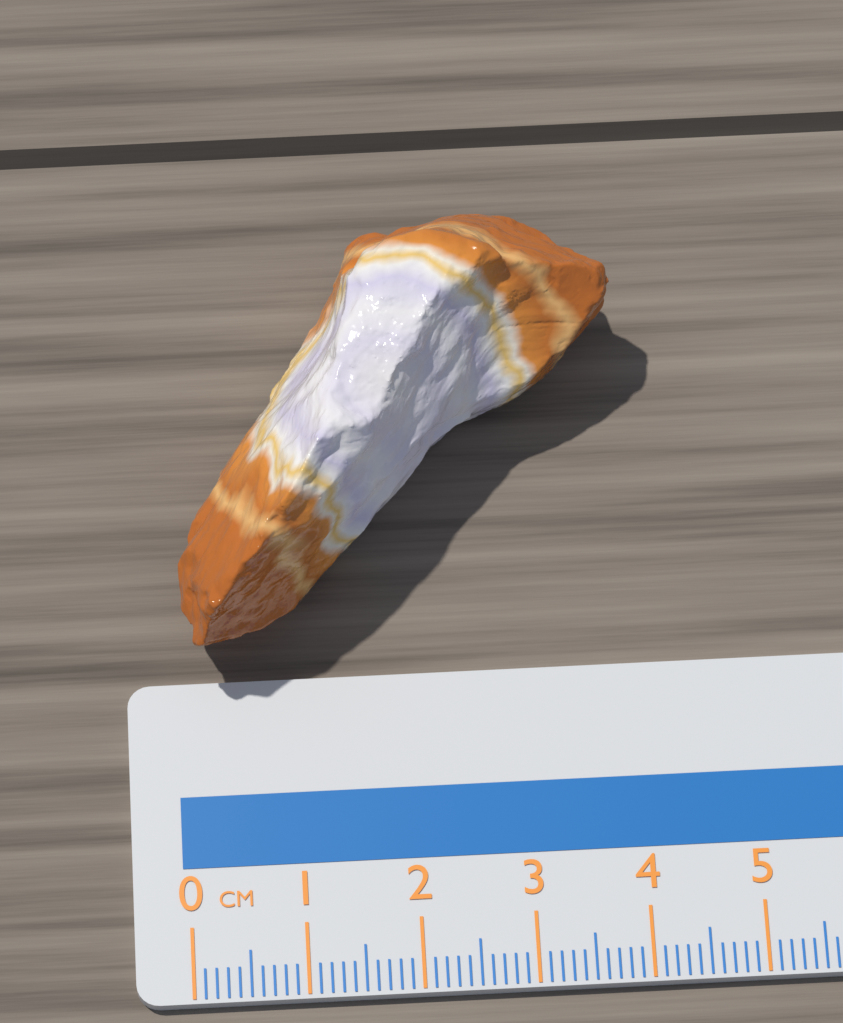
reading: 4.0 cm
